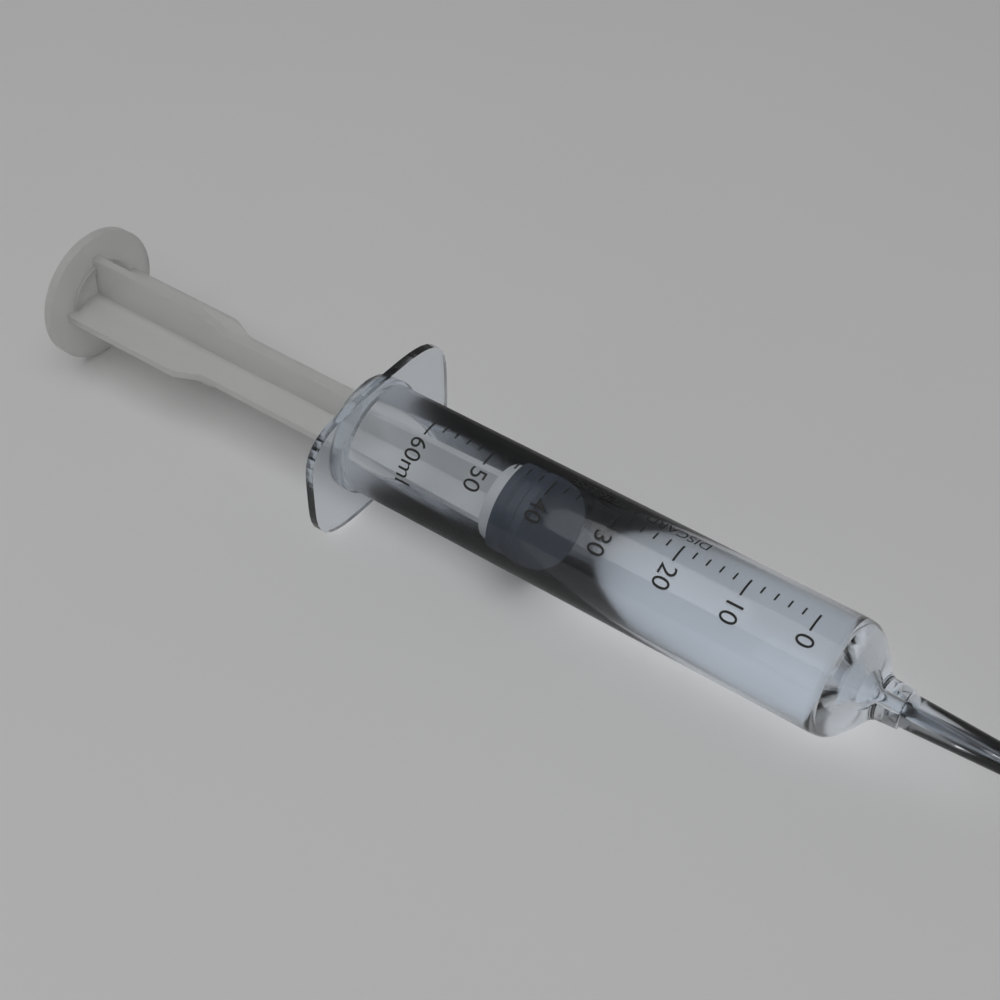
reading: 41 ml
